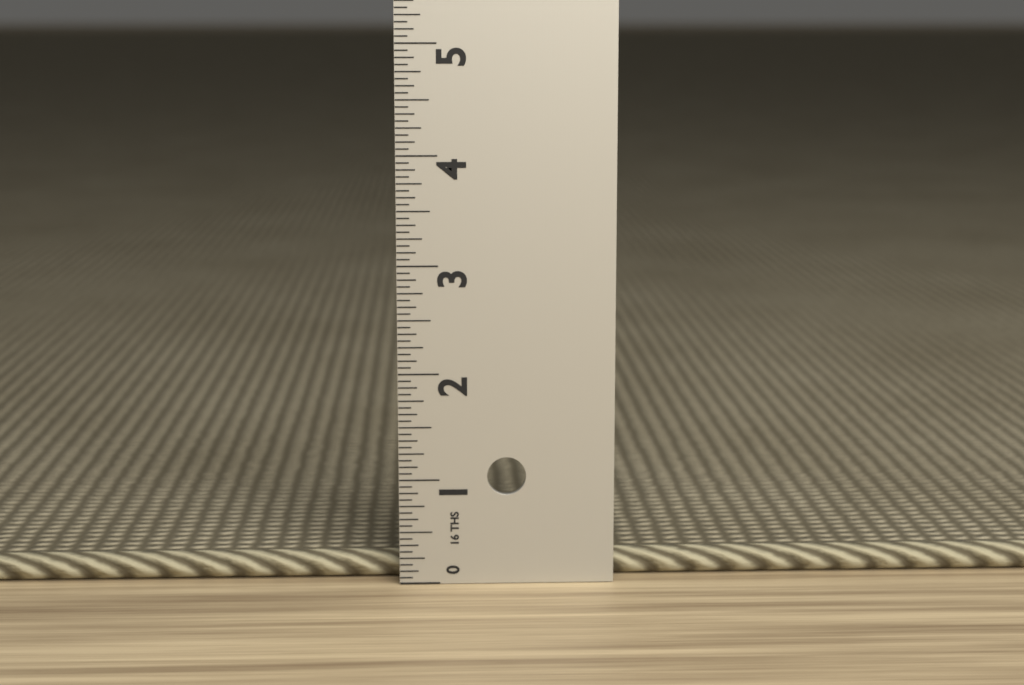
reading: 0.2500 in
